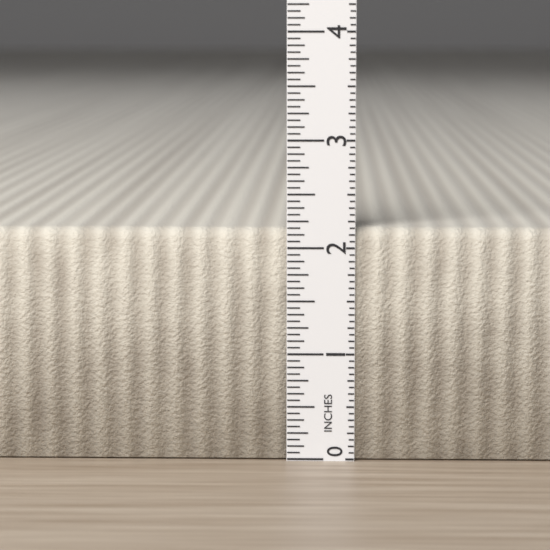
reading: 2.1875 in
